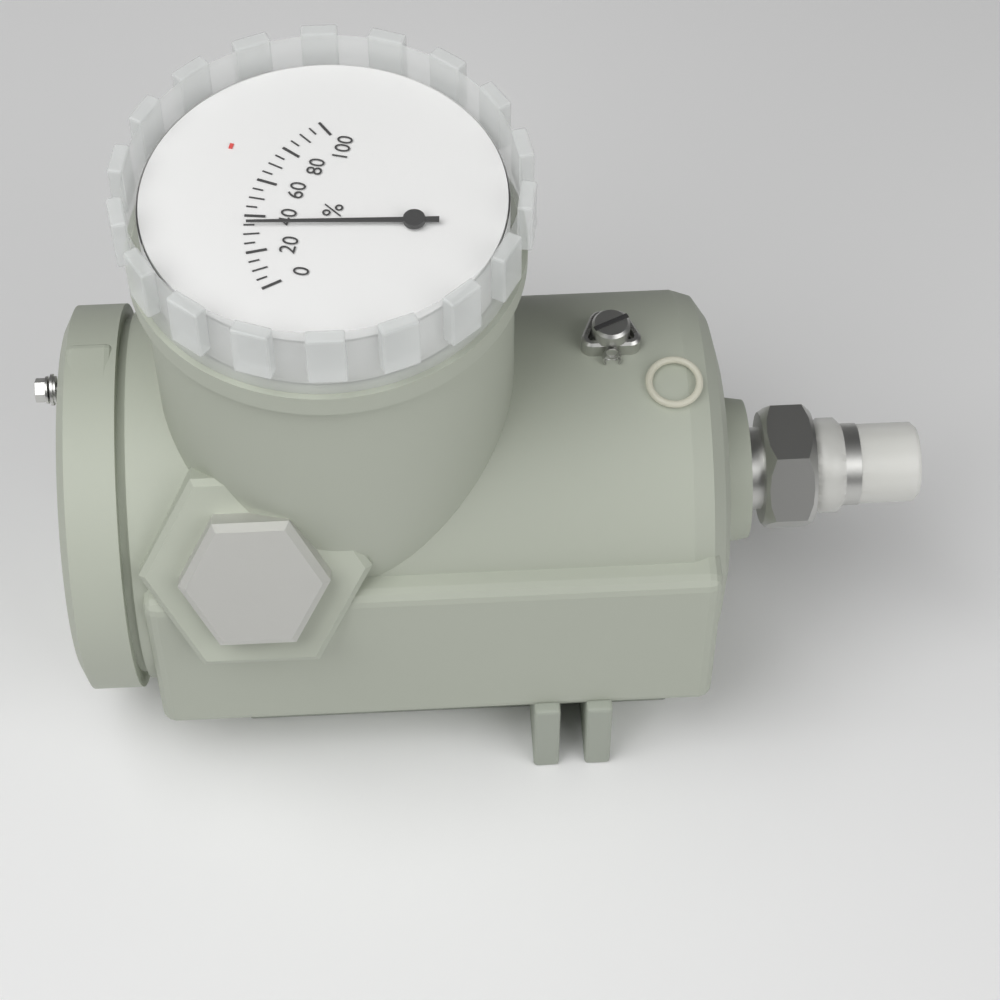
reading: 35 %
